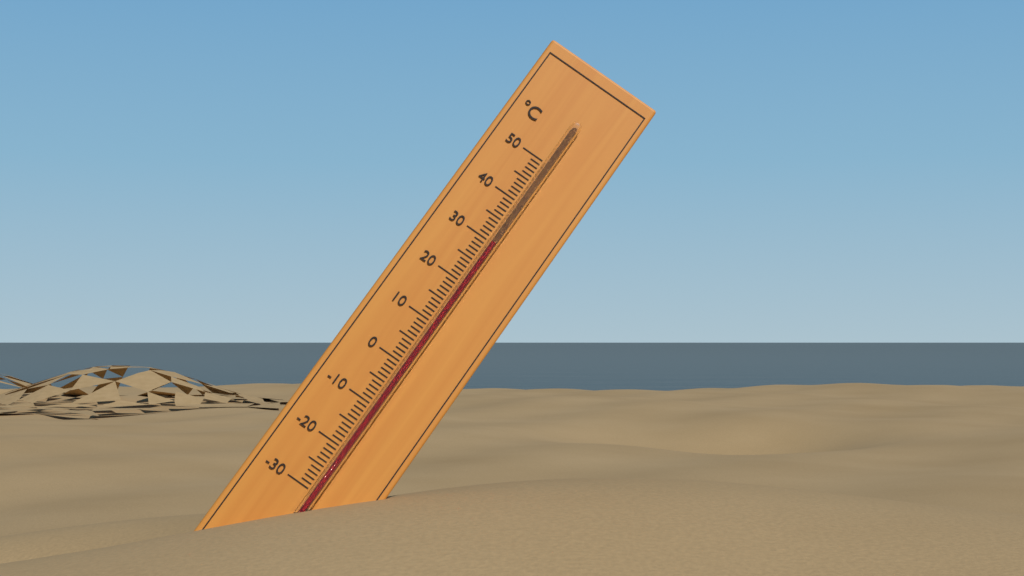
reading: 30 °C
